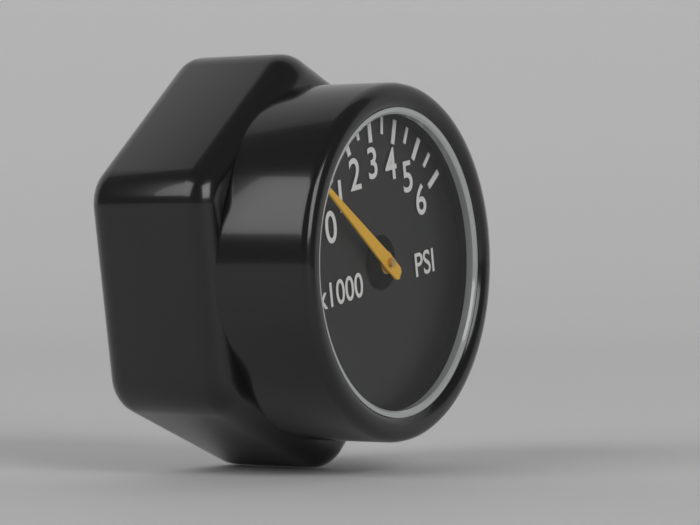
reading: 600 psi
